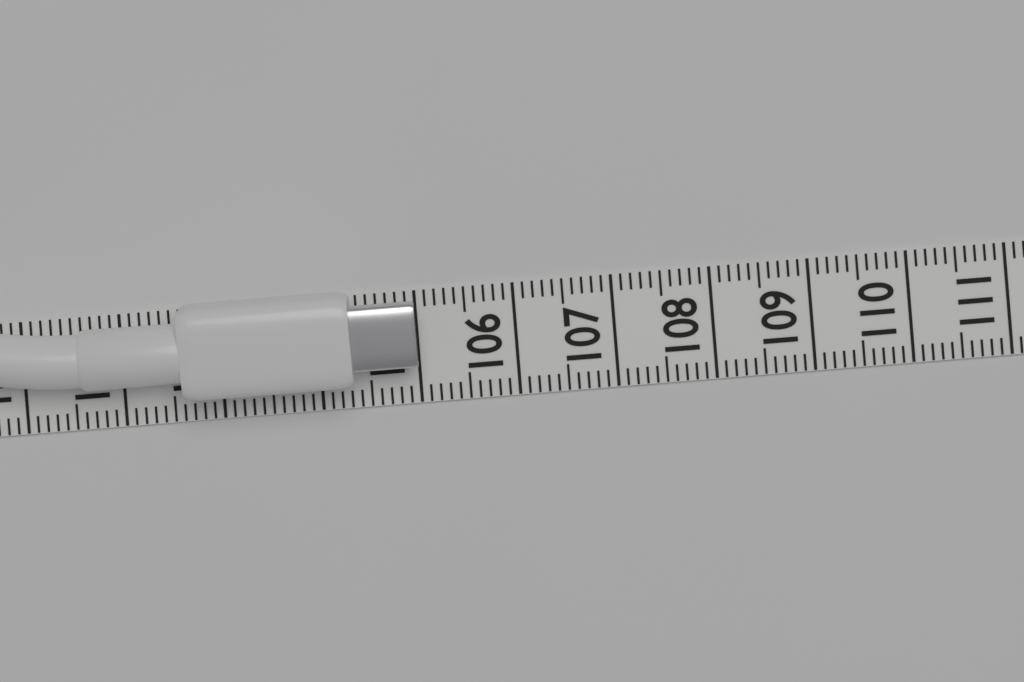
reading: 105.0 (no unit)
